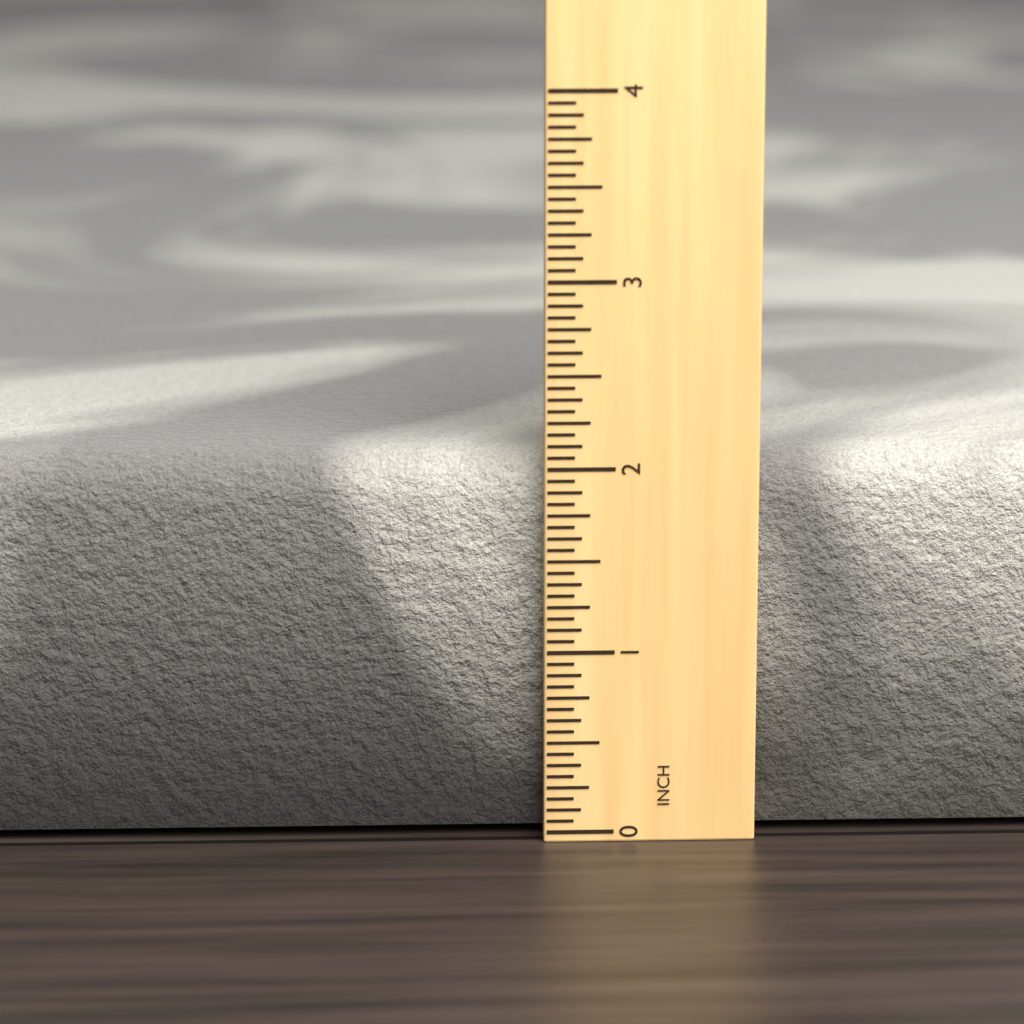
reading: 2.0625 in
